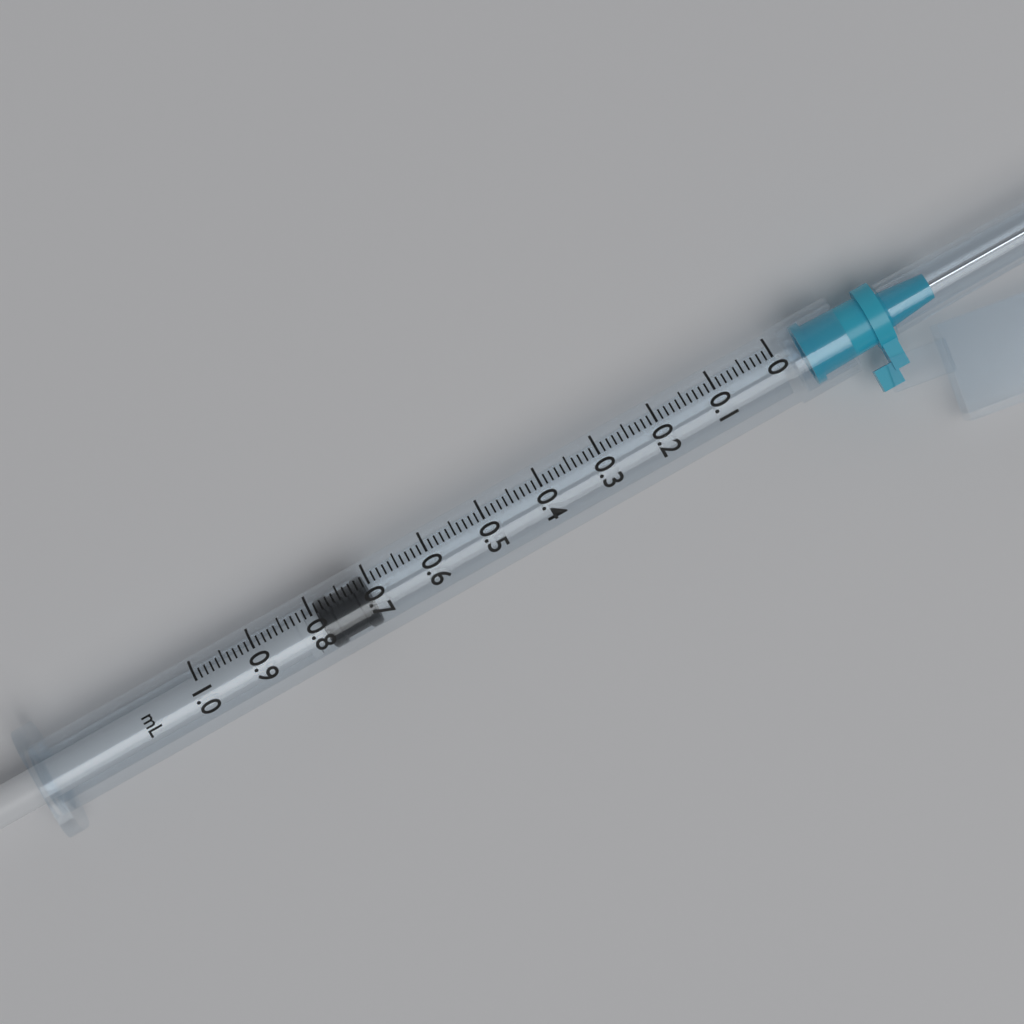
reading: 0.71 ml
